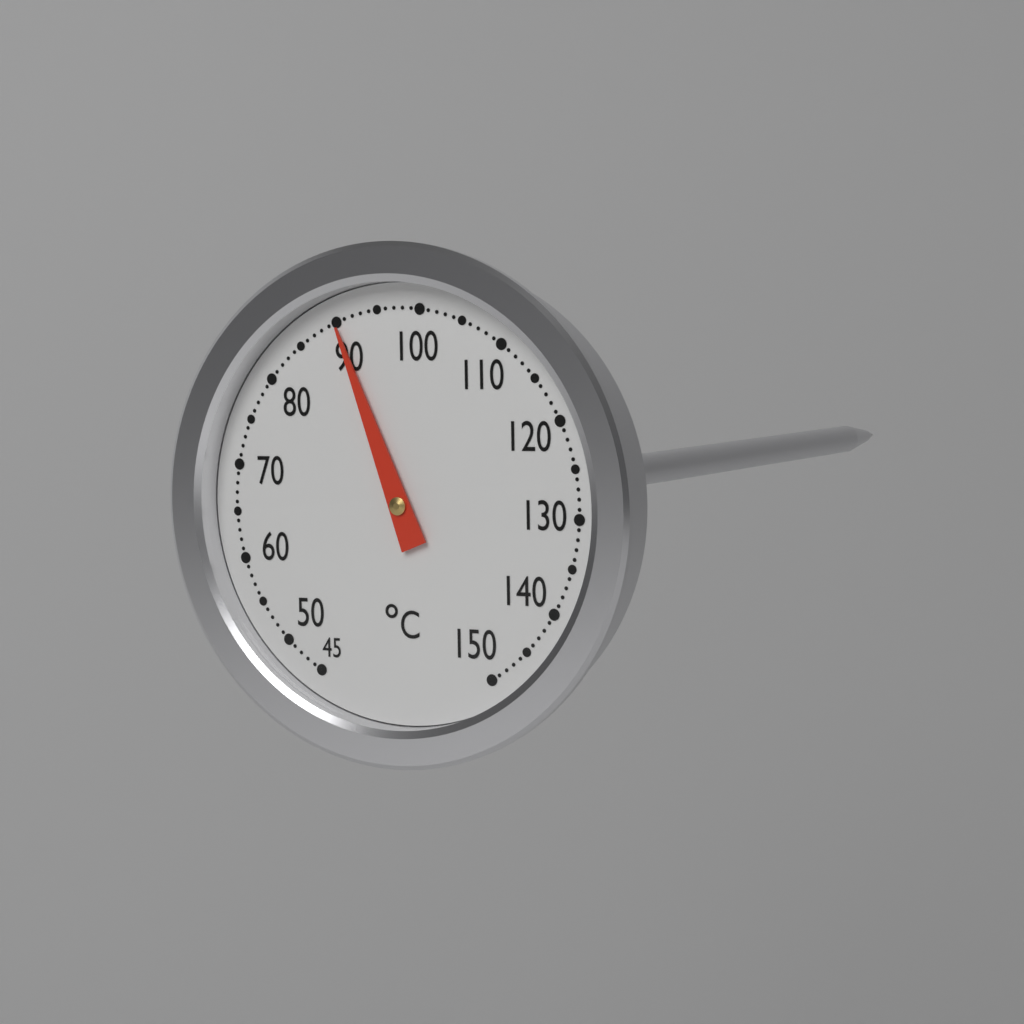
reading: 90 °C
